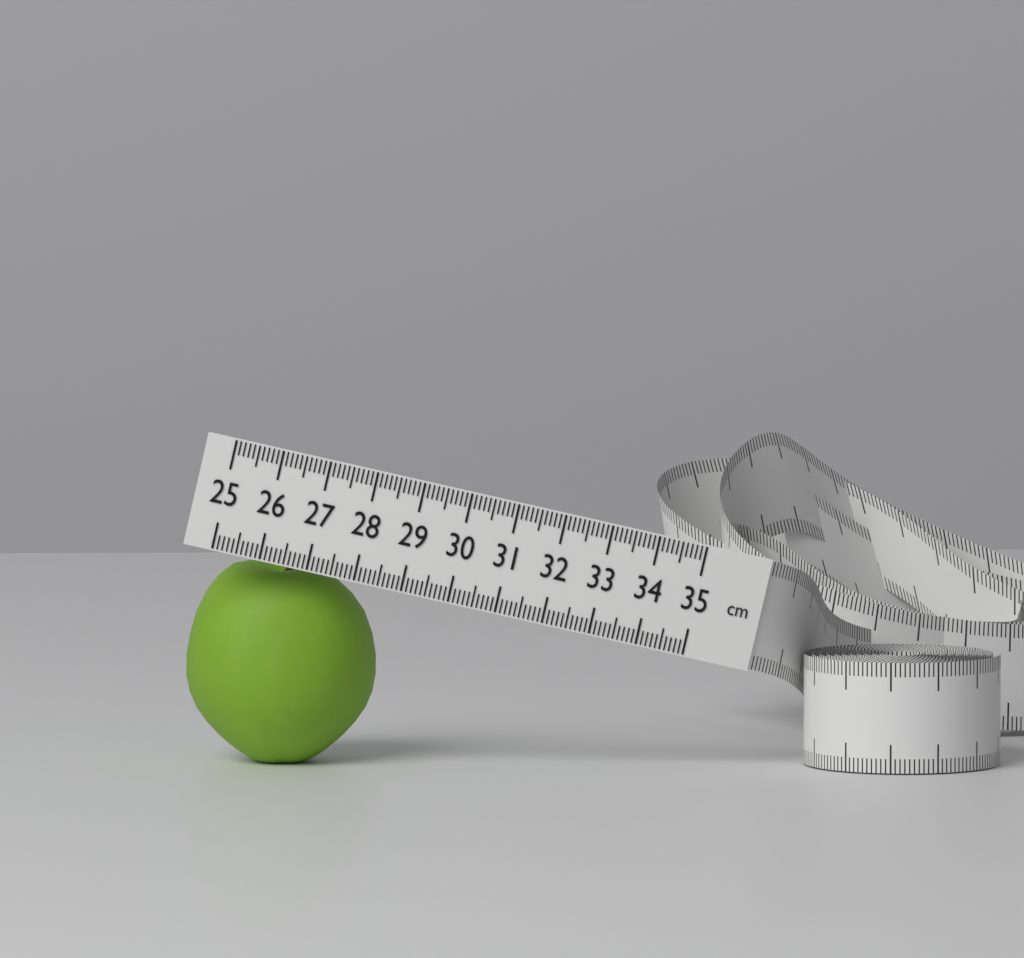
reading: 29.0 cm
